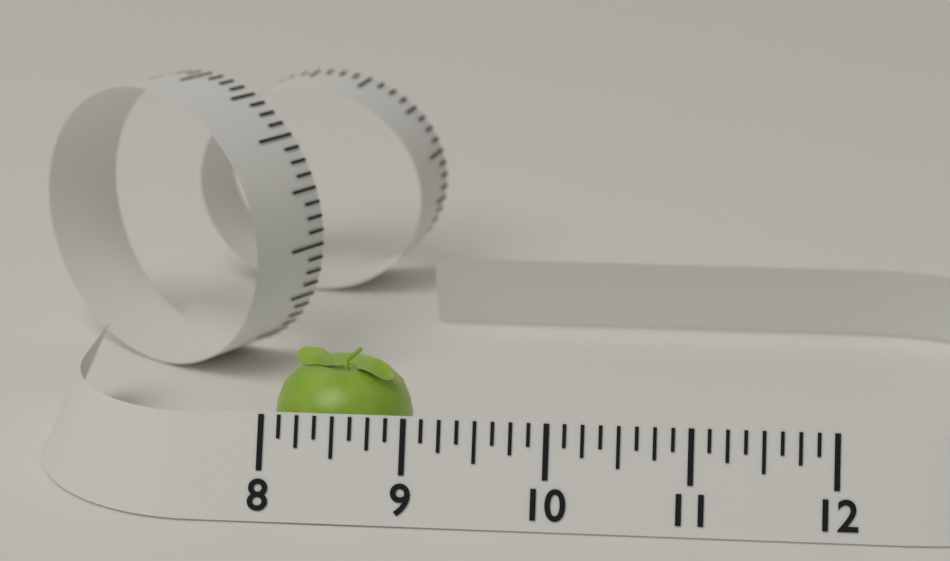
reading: 9.000 (no unit)
